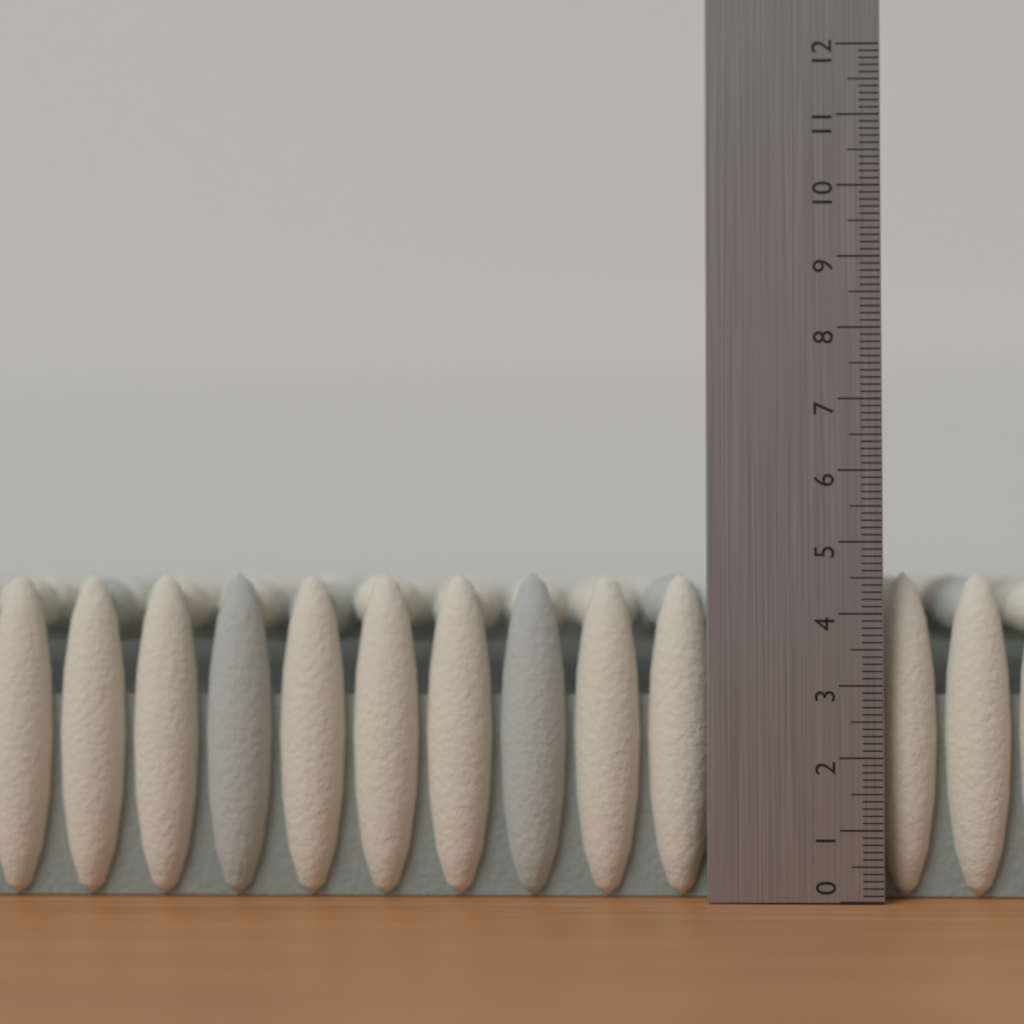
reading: 4.6 (no unit)
